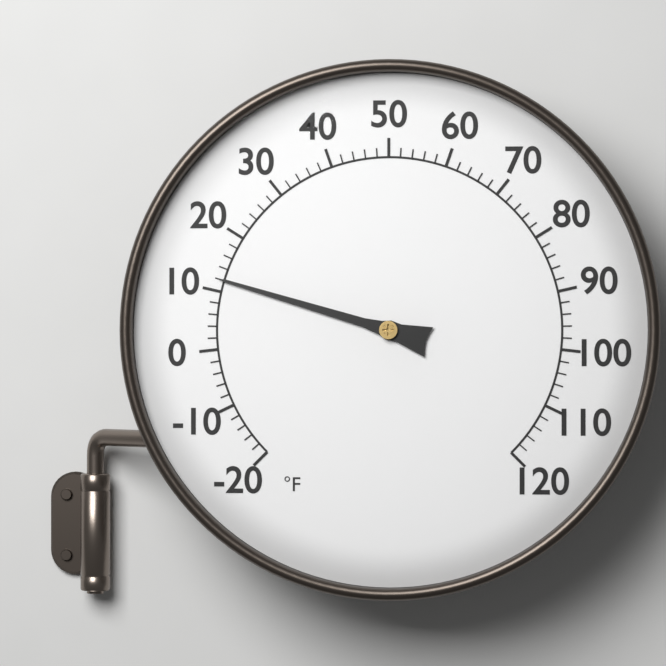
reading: 12 °F
